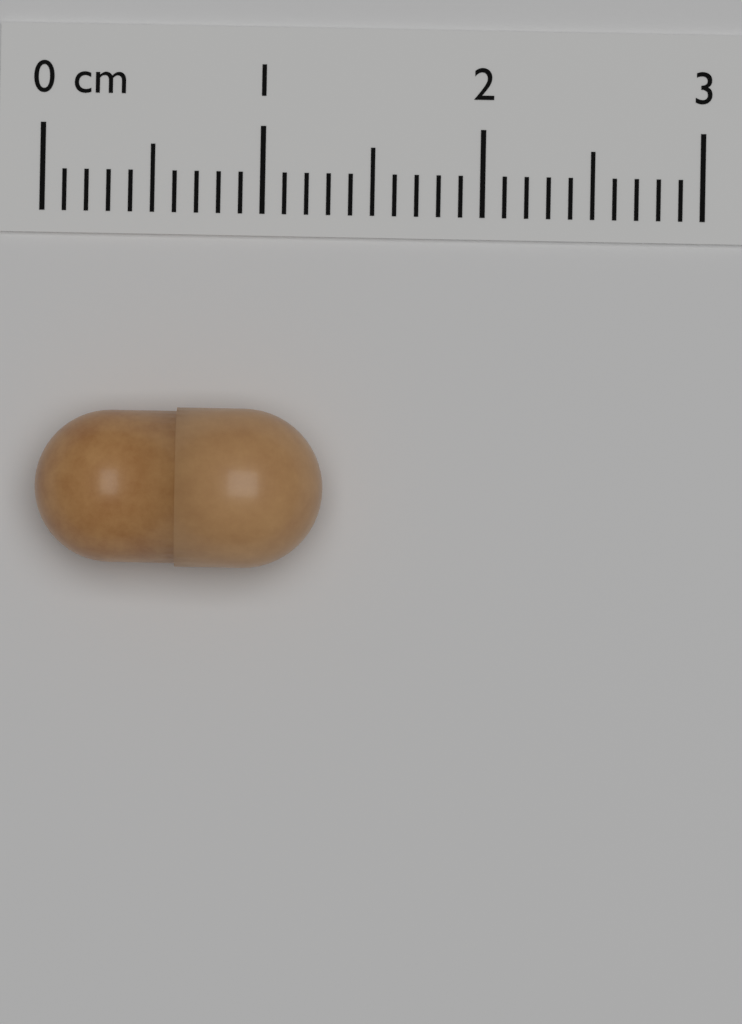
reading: 1.3 cm
